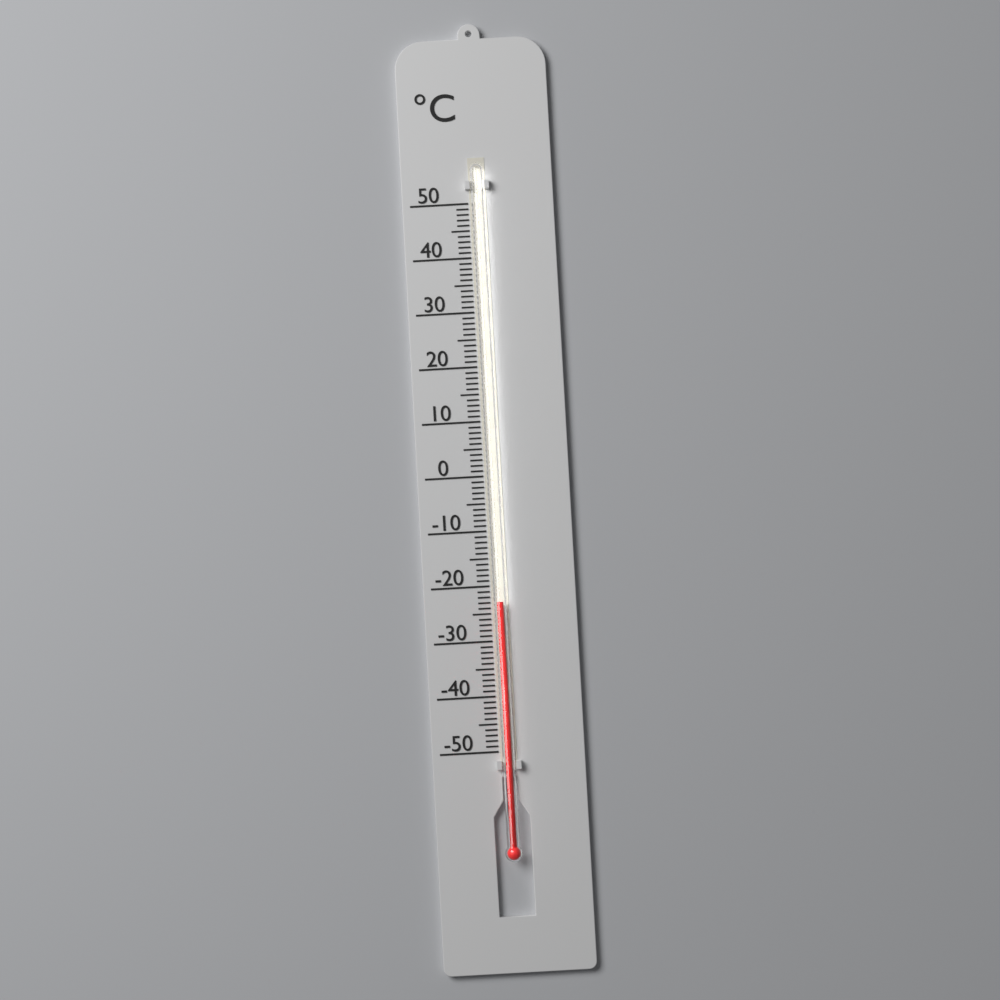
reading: -23 °C
